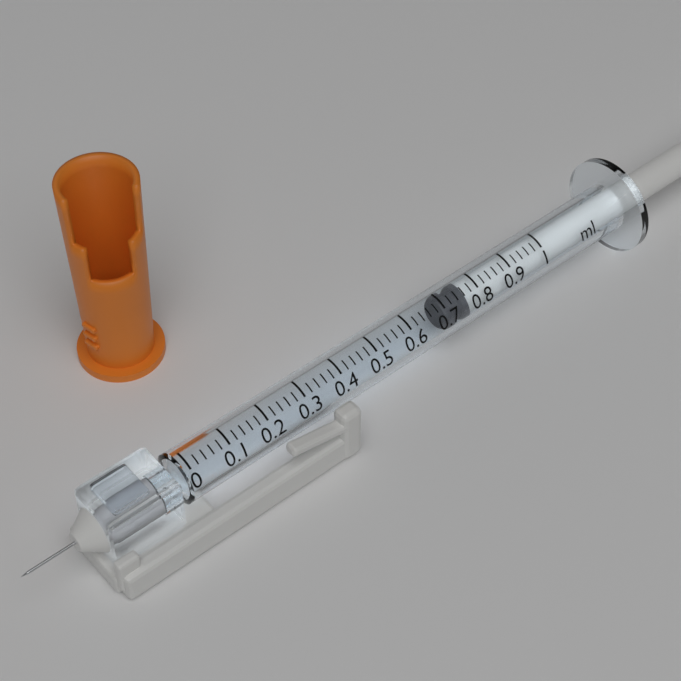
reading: 0.70 ml
